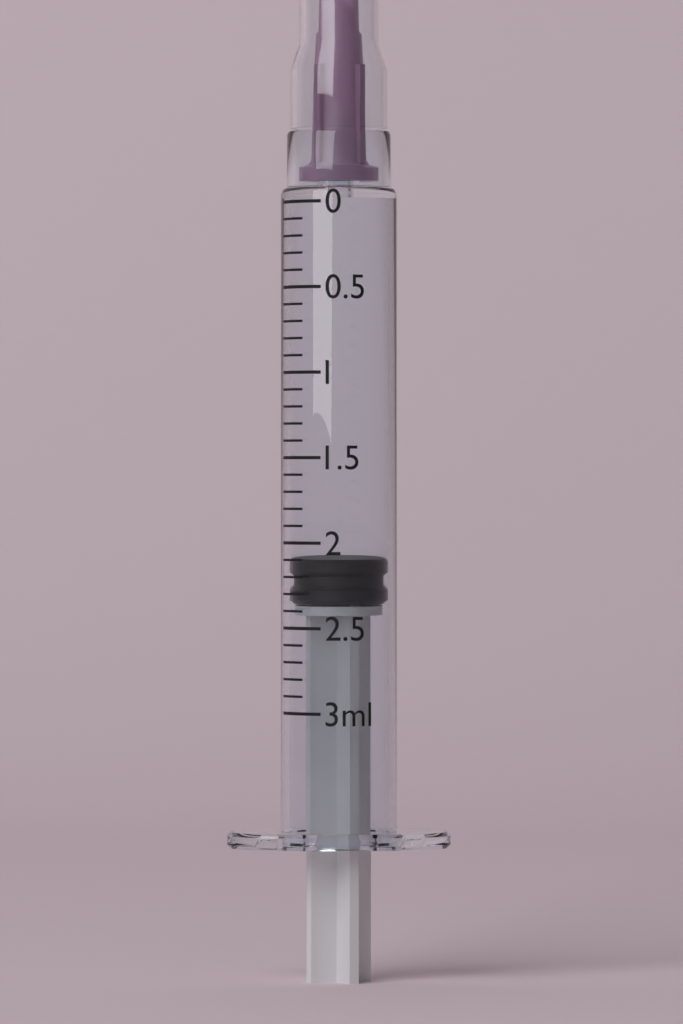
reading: 2.1 ml
